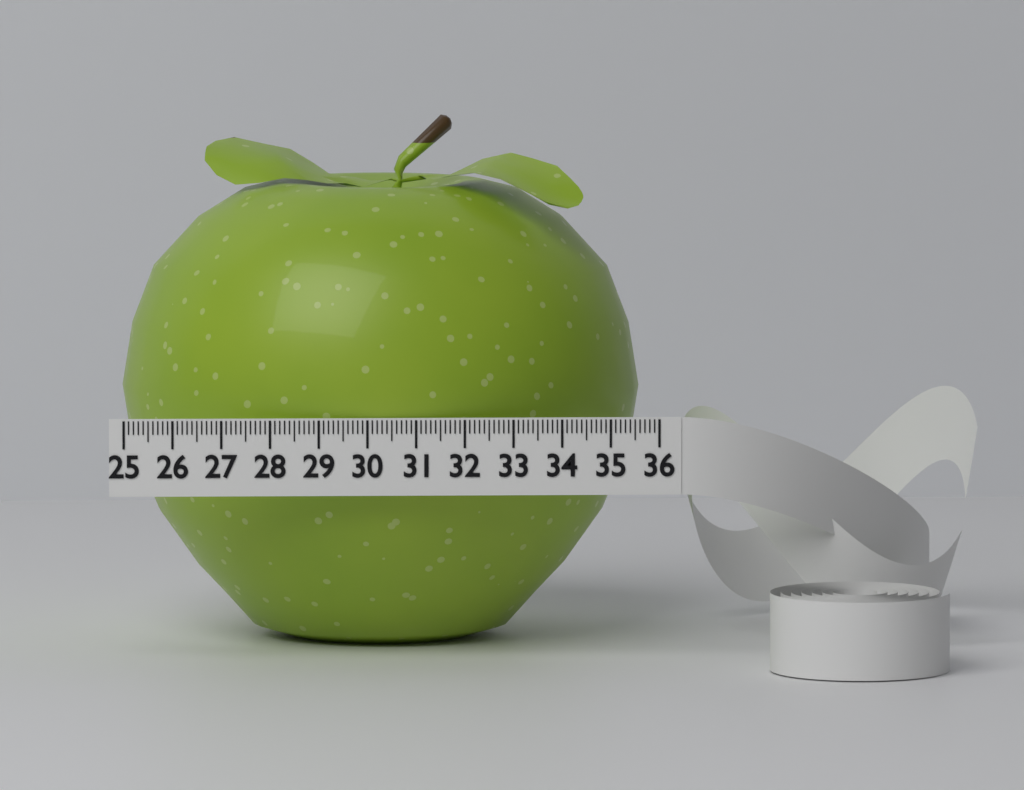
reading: 35.8 (no unit)
